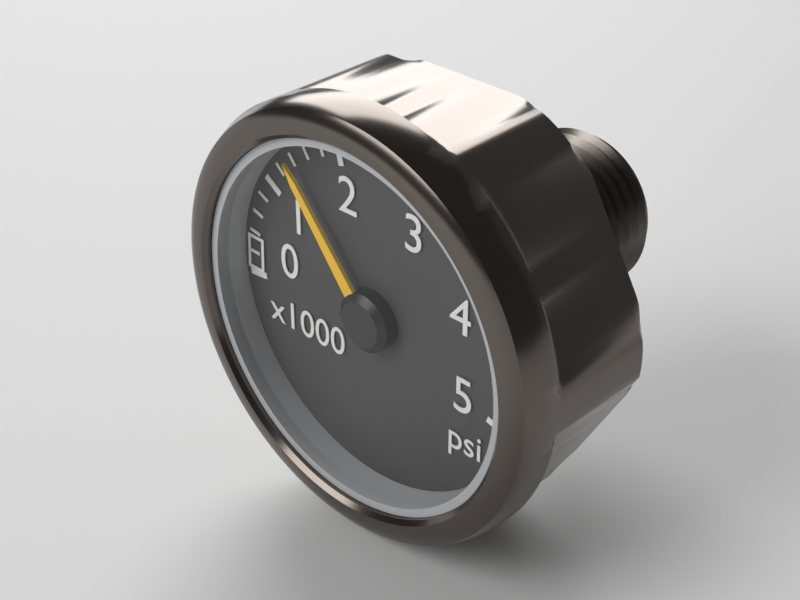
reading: 1400 psi
